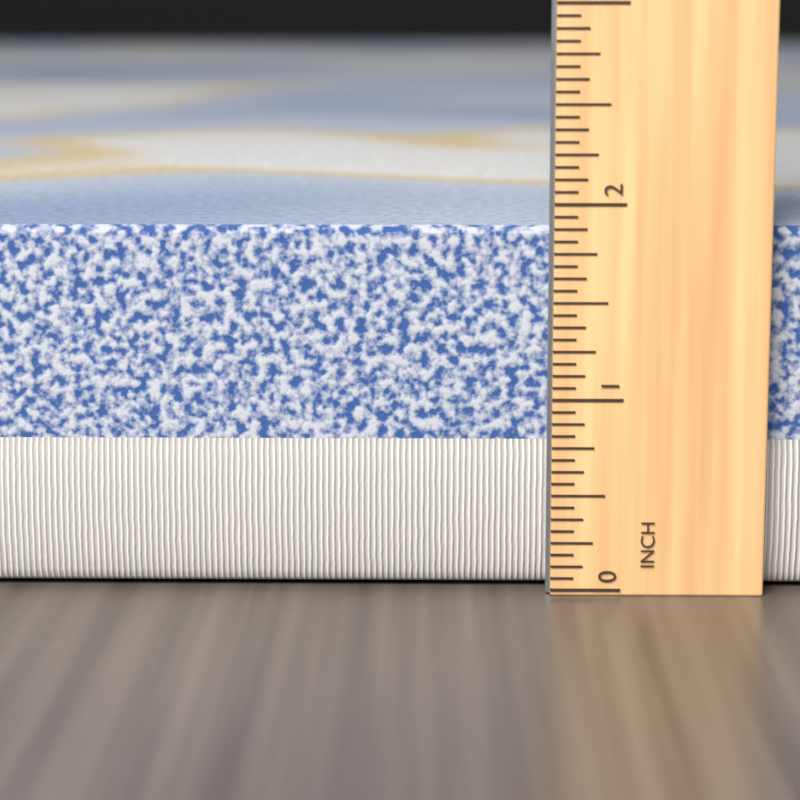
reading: 1.8750 in
